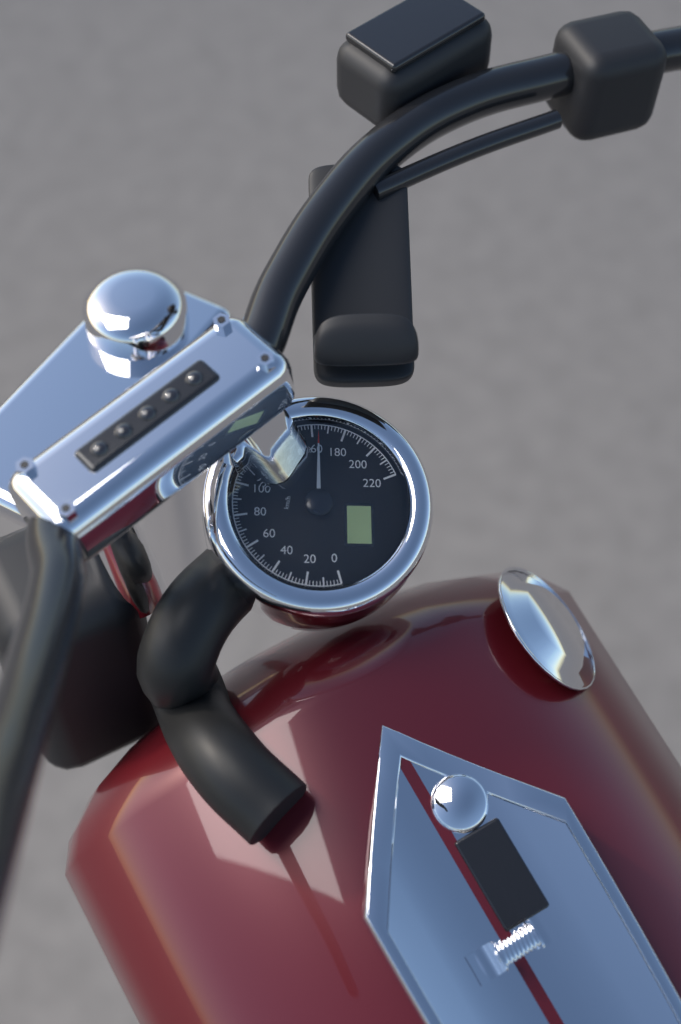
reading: 164 km/h
